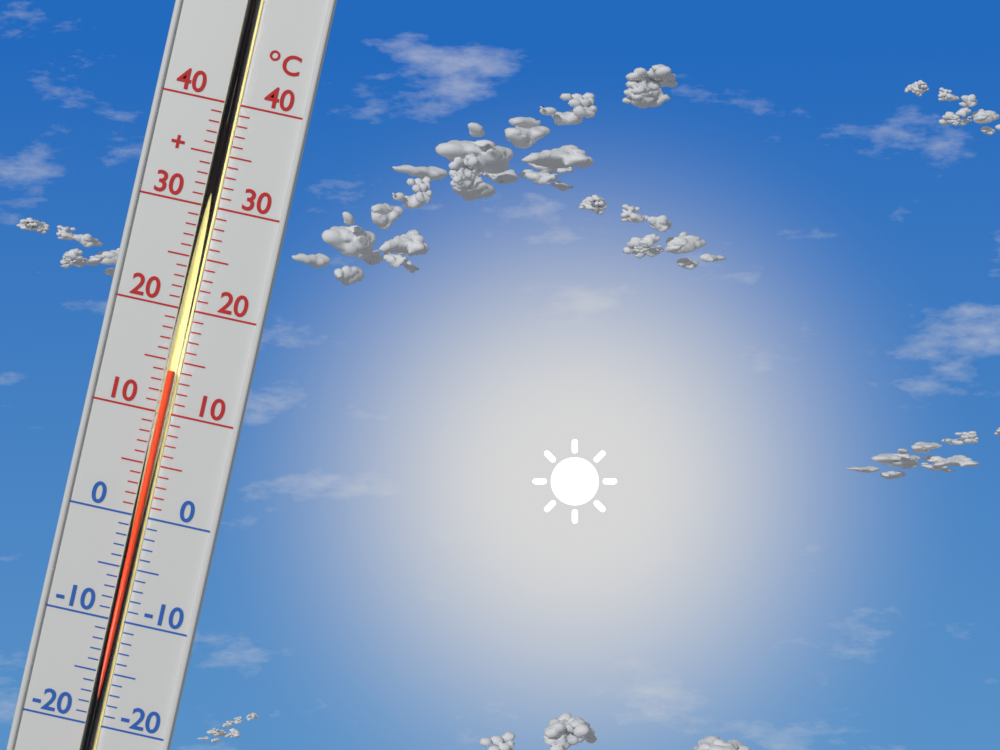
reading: 14 °C
